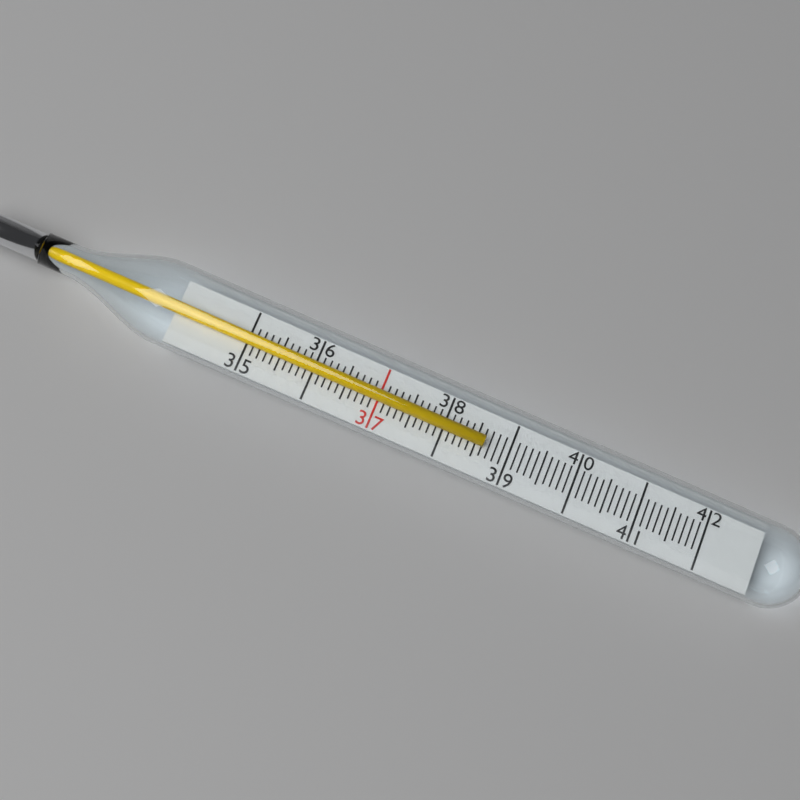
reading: 38.6 (no unit)
